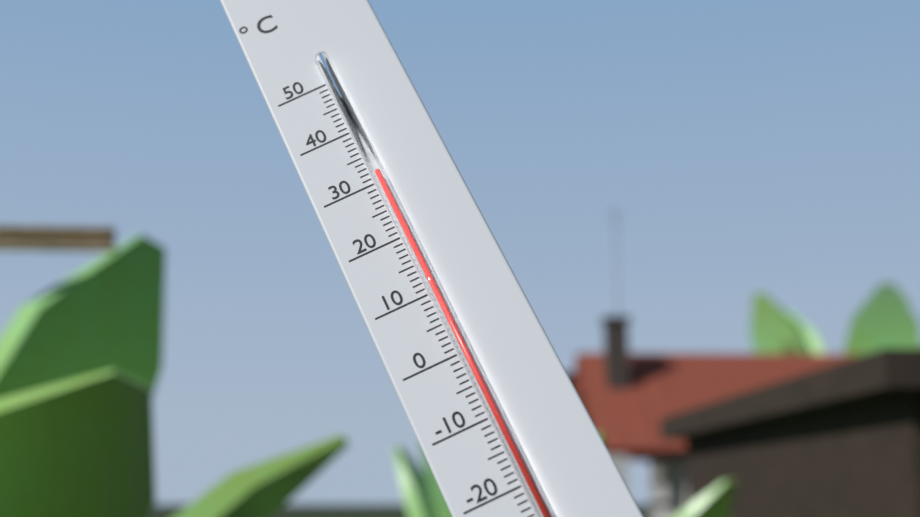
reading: 31 °C
